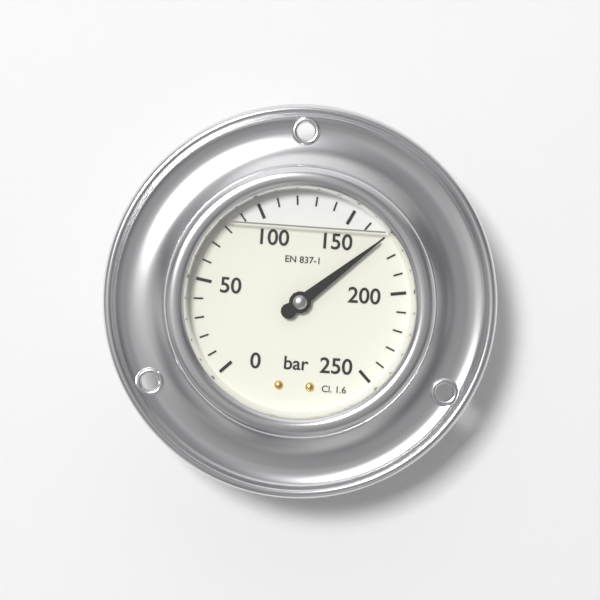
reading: 170 bar
